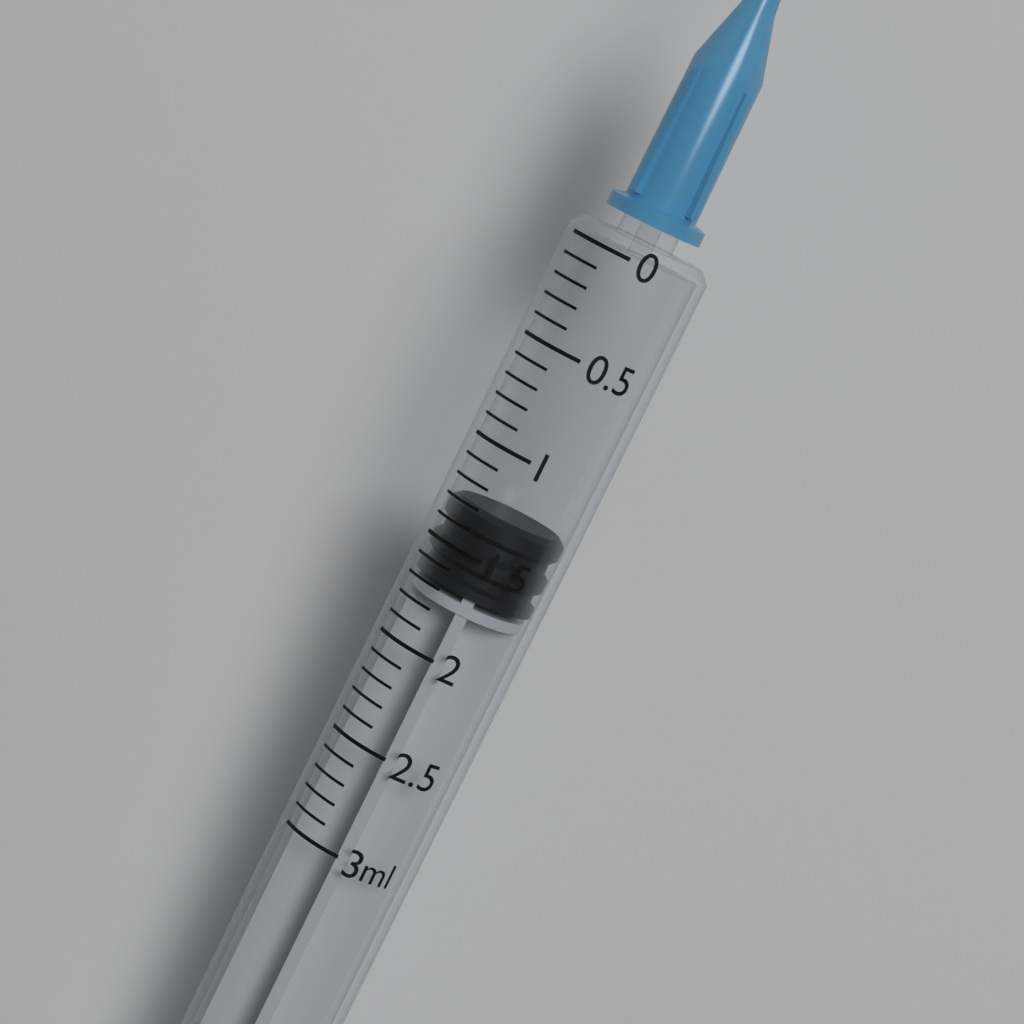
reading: 1.3 ml
